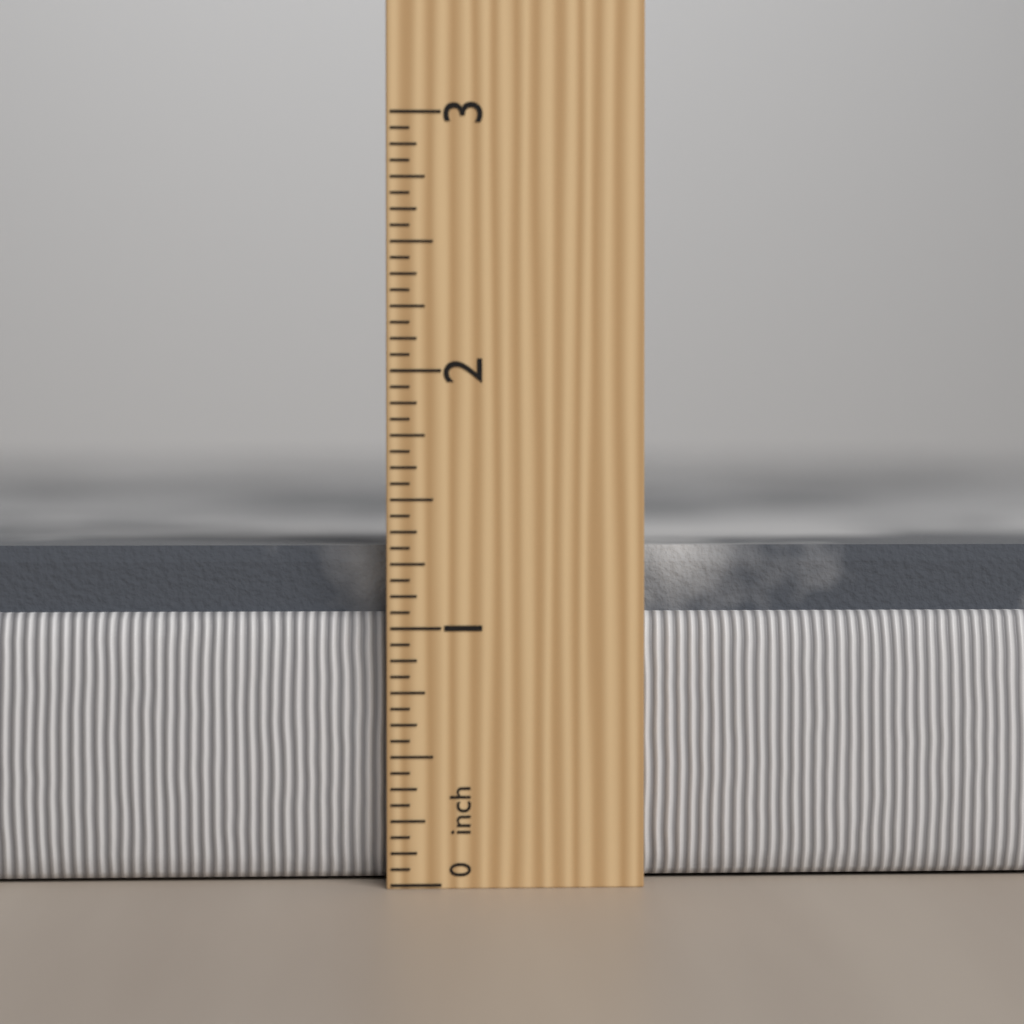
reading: 1.3125 in
